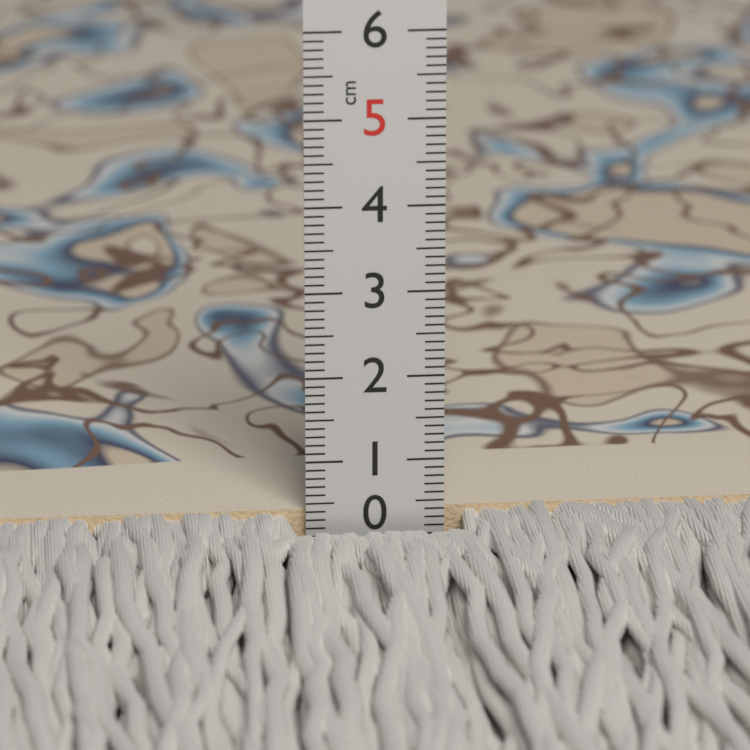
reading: 0.4 cm
